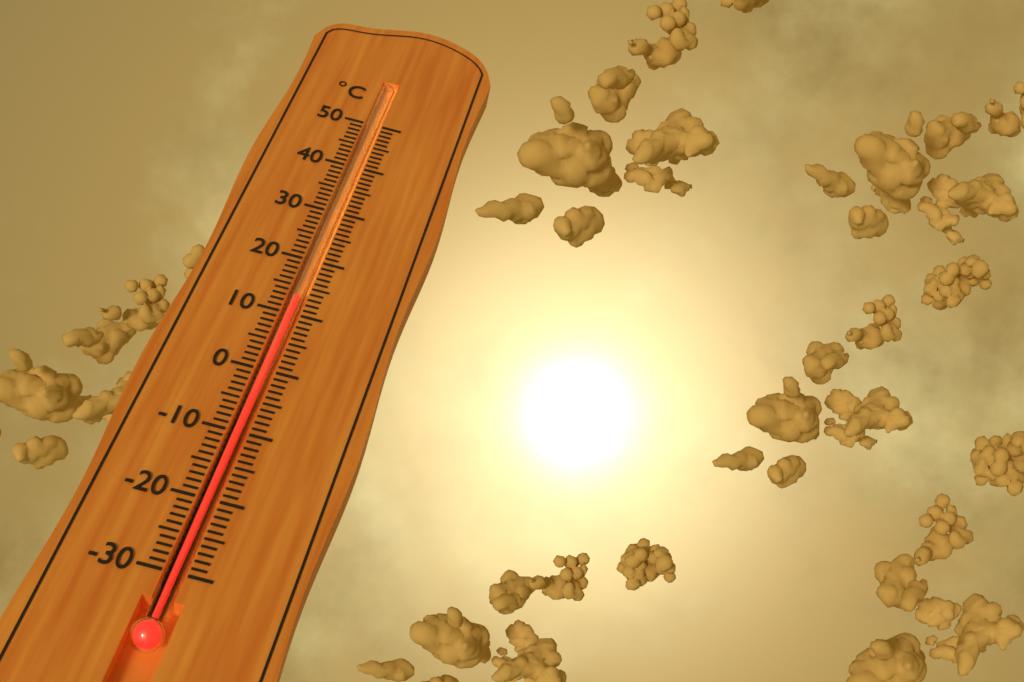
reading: 13 °C
